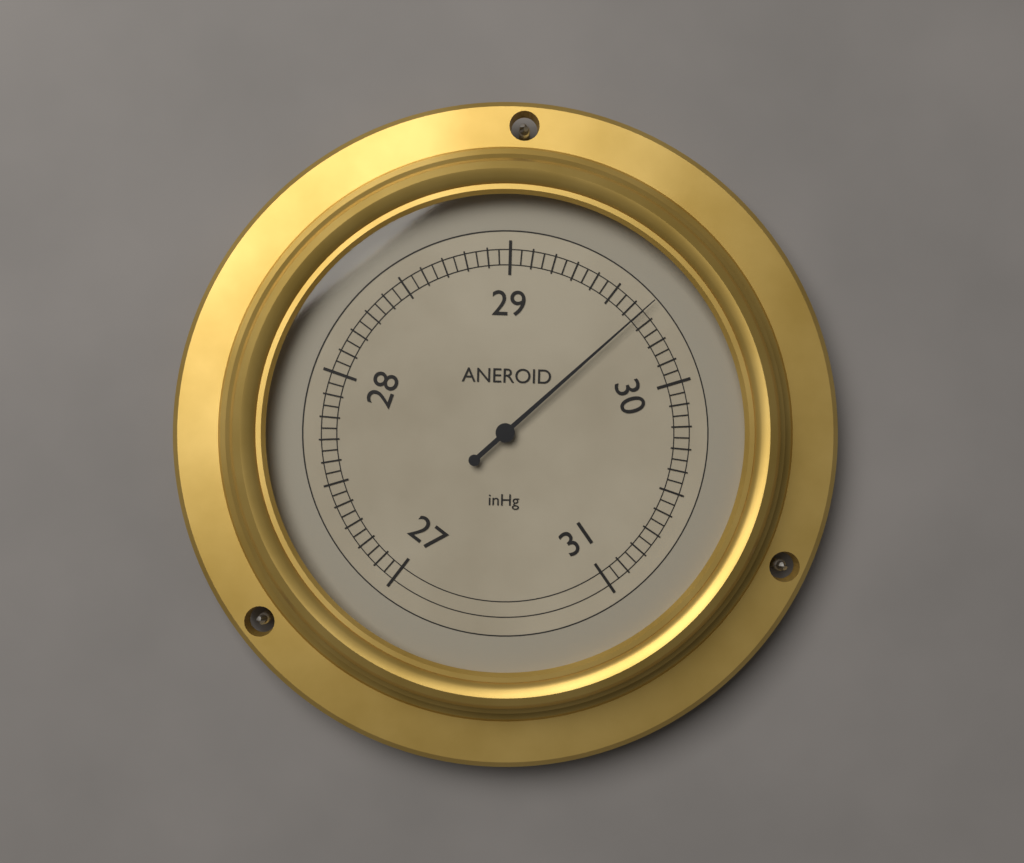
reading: 29.65 inHg
